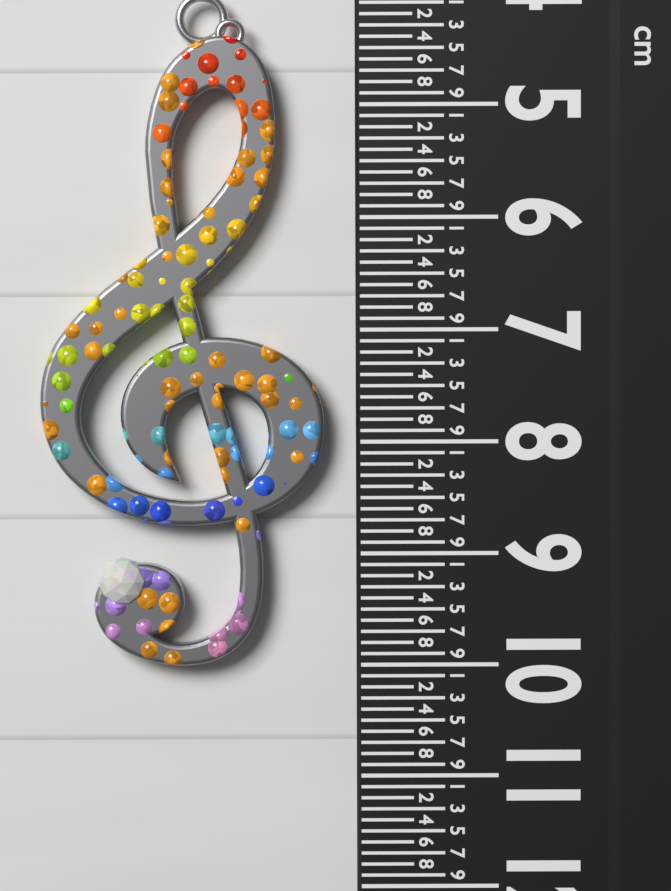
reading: 10.0 cm
